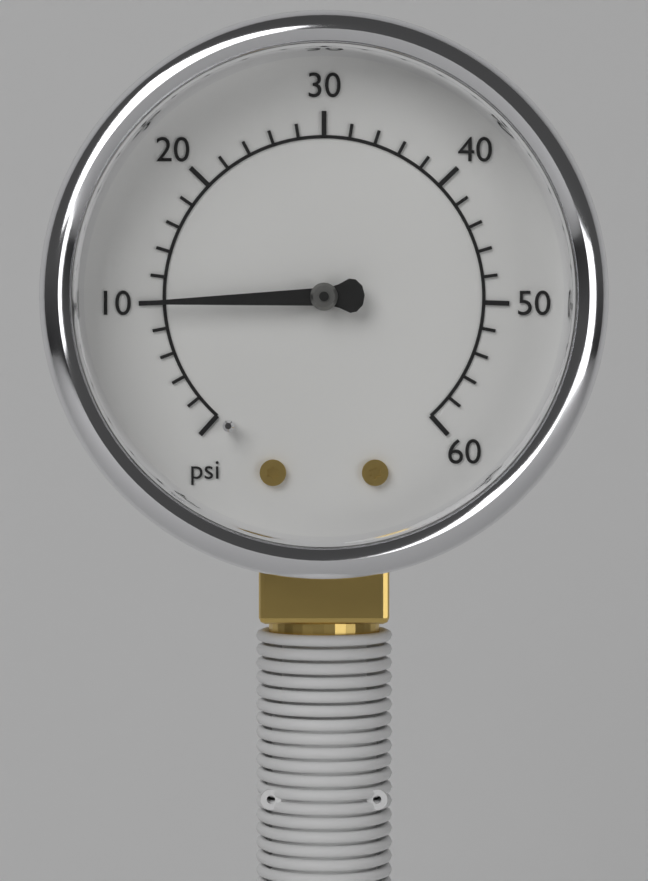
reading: 10 psi
